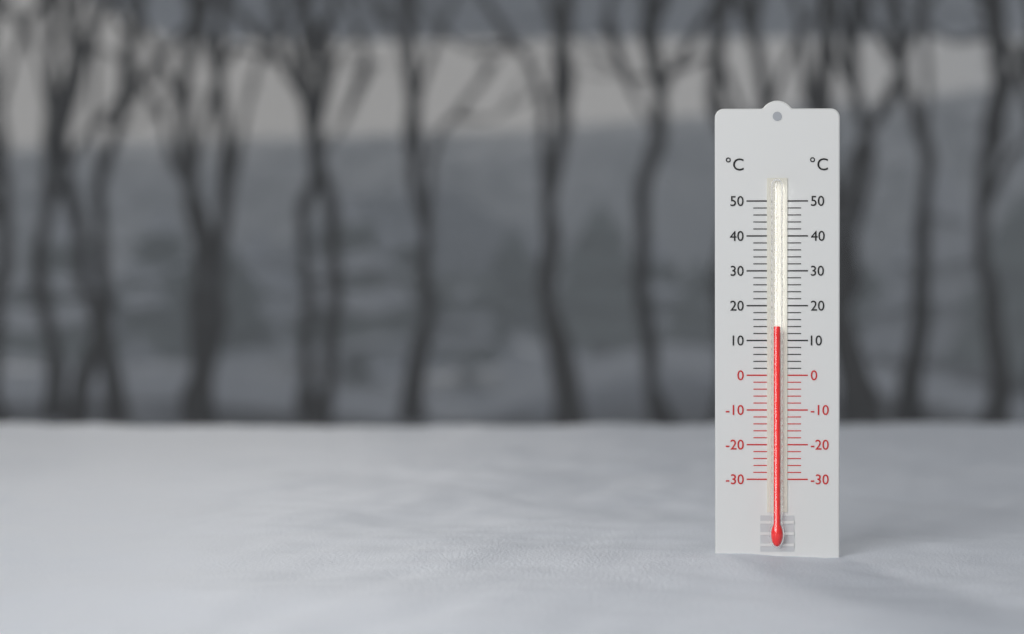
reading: 14 °C
